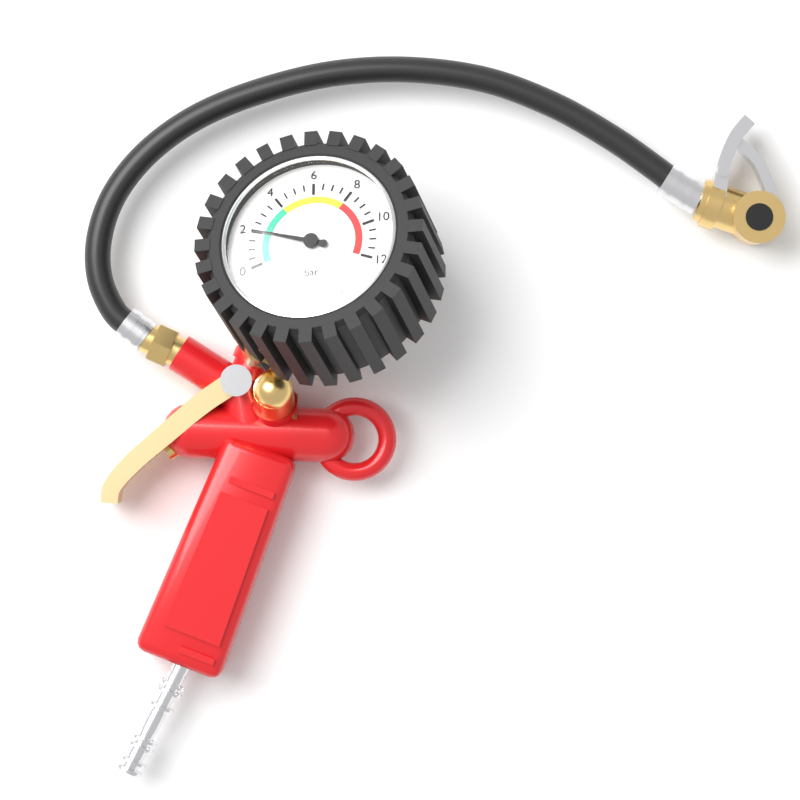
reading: 2.0 bar
